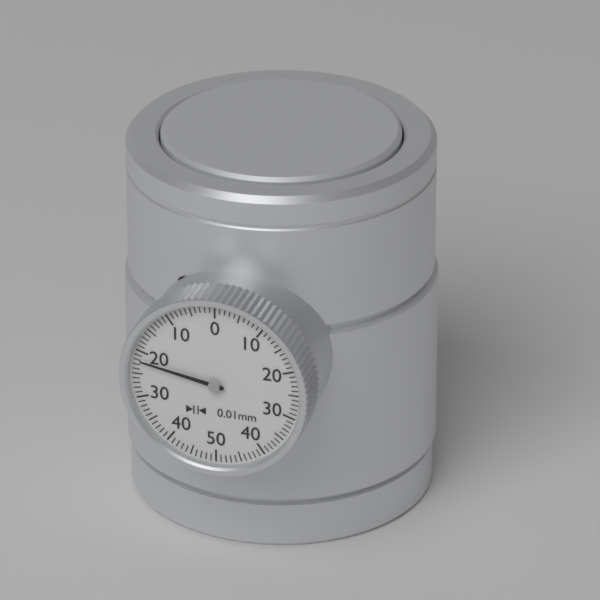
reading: 0.22 mm
